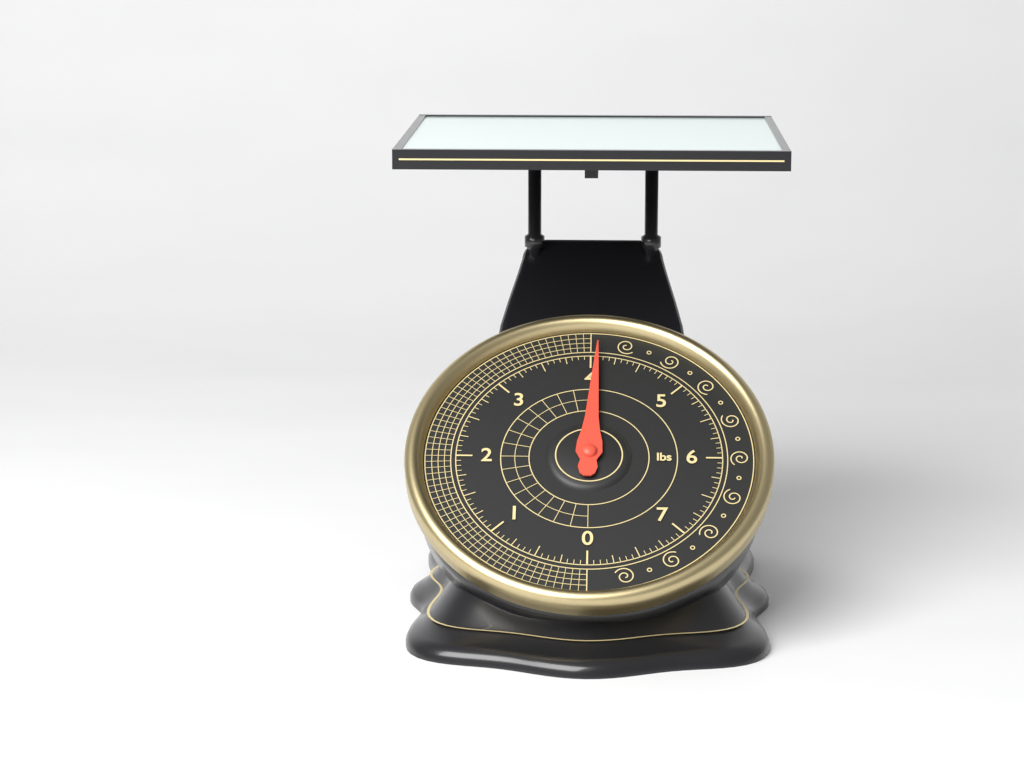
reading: 4.0625 lbs
